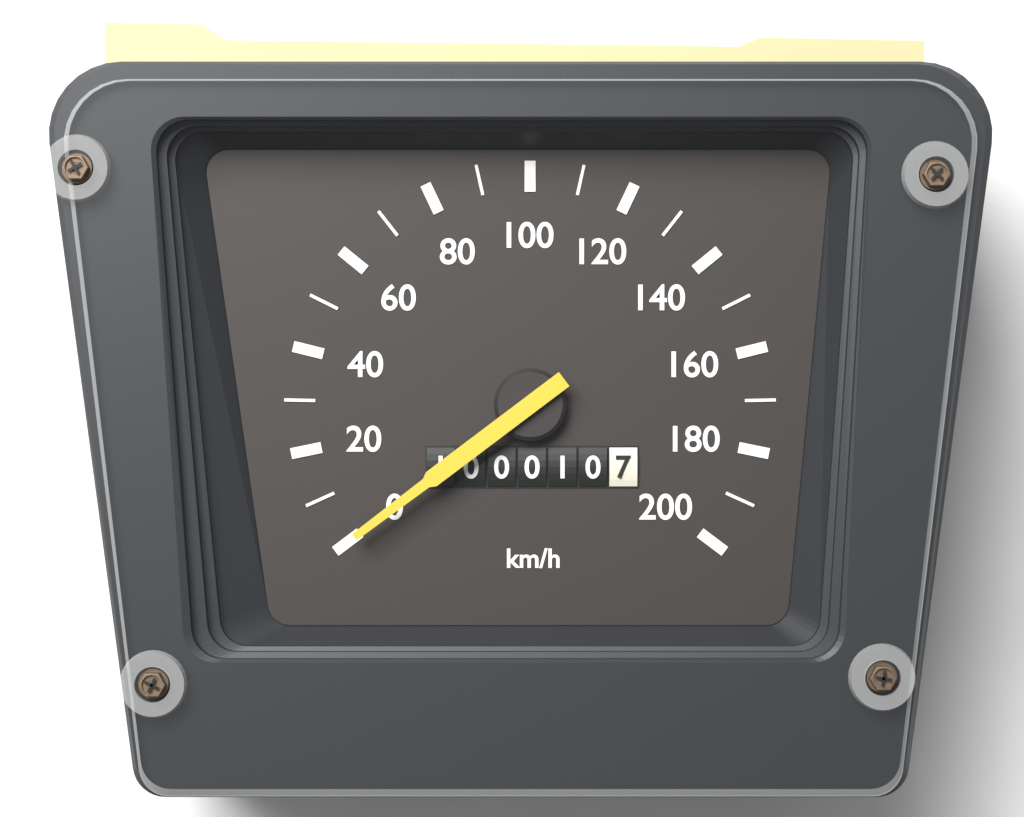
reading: 0 km/h
